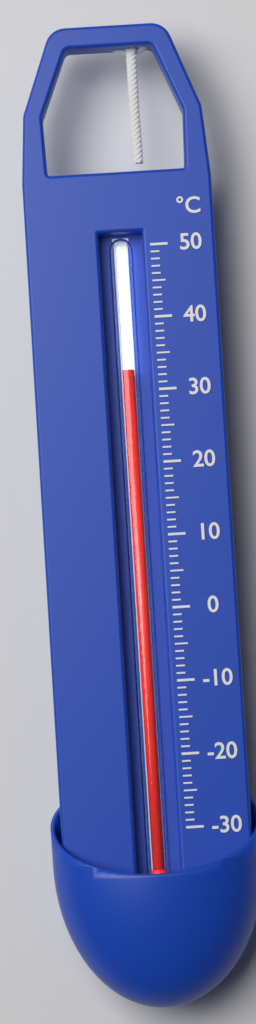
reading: 33 °C
